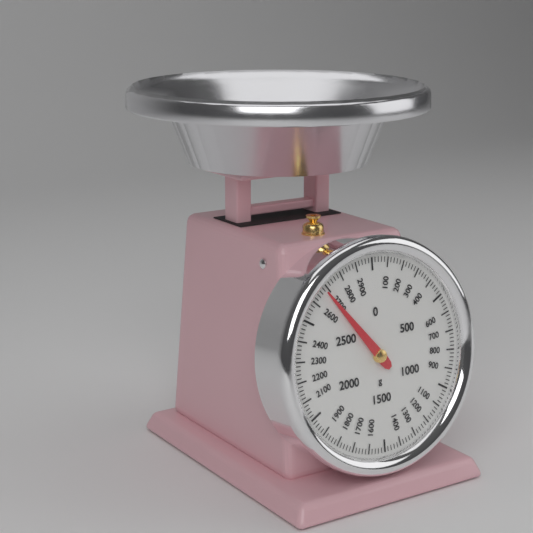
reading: 2680 g
